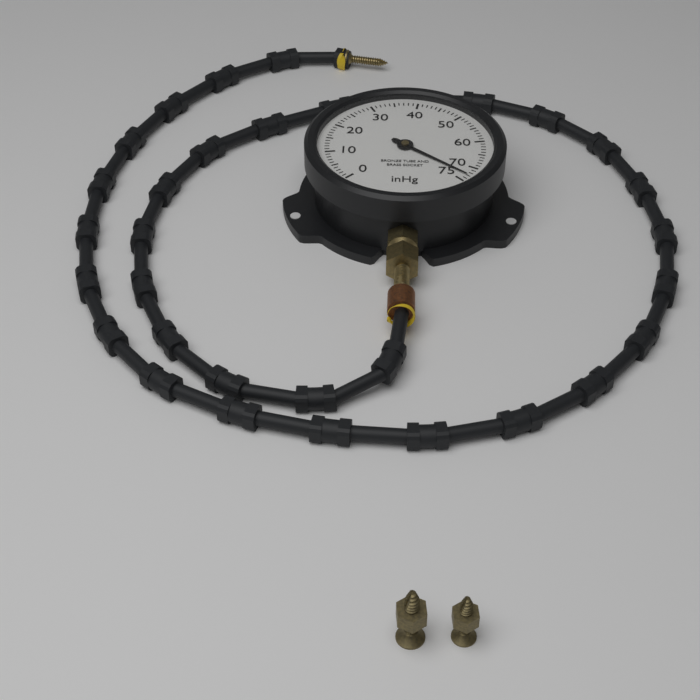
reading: 73 inHg
